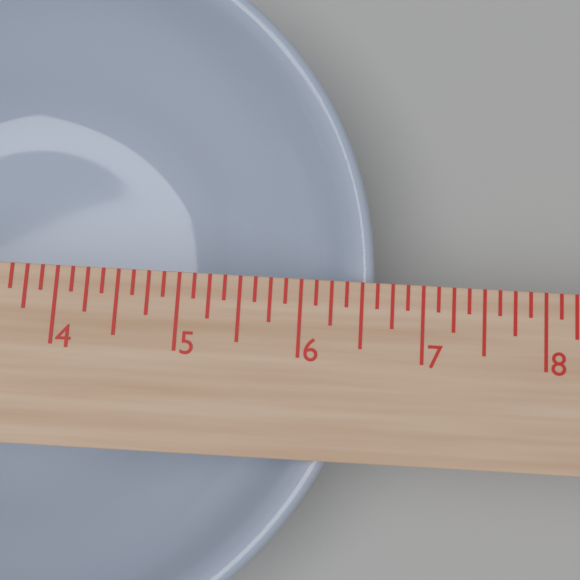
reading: 6.625 in
